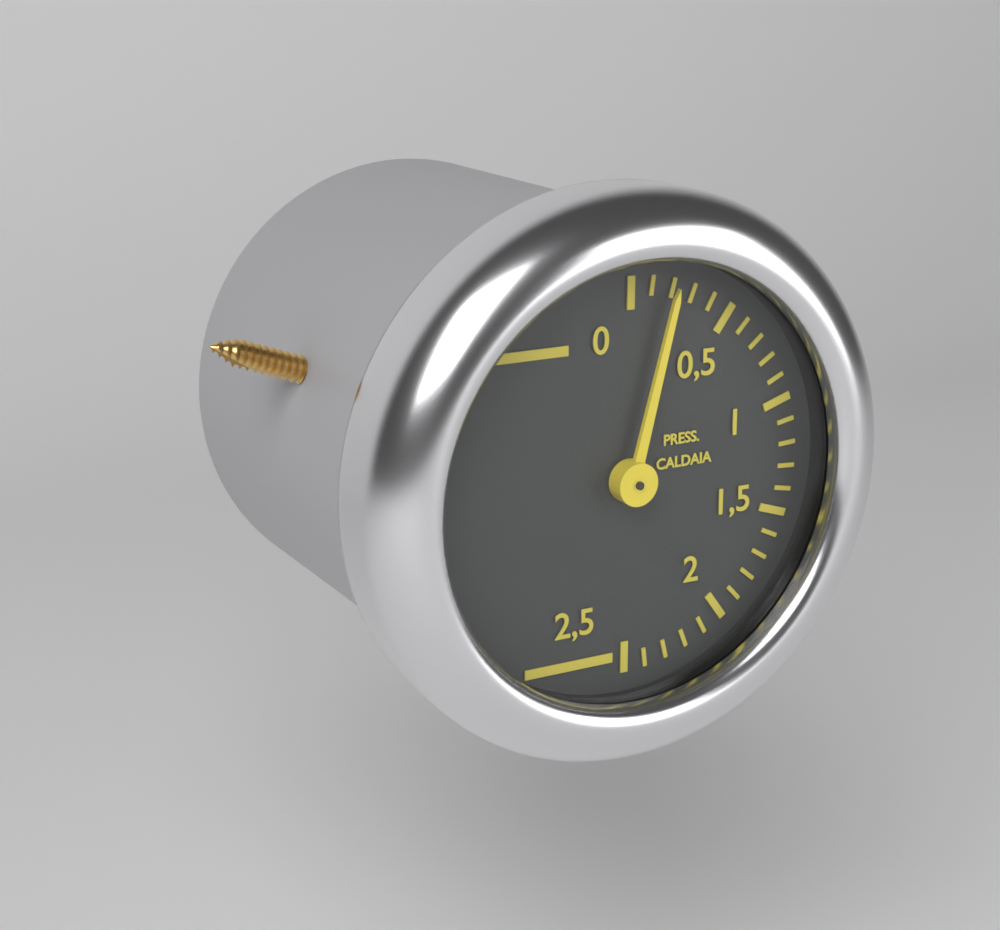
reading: 0.2 (no unit)
